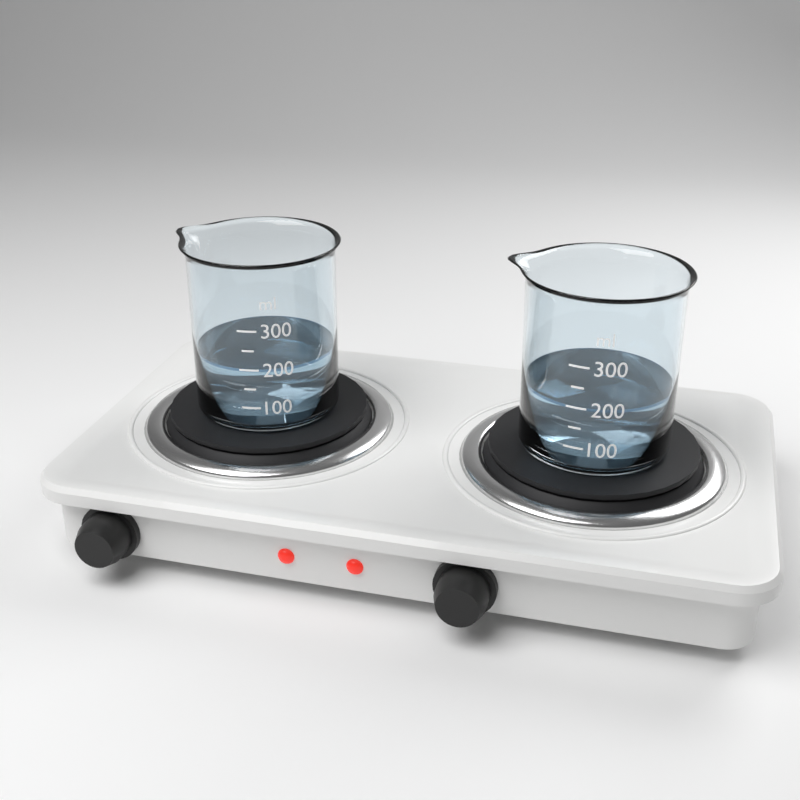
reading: 200 ml
